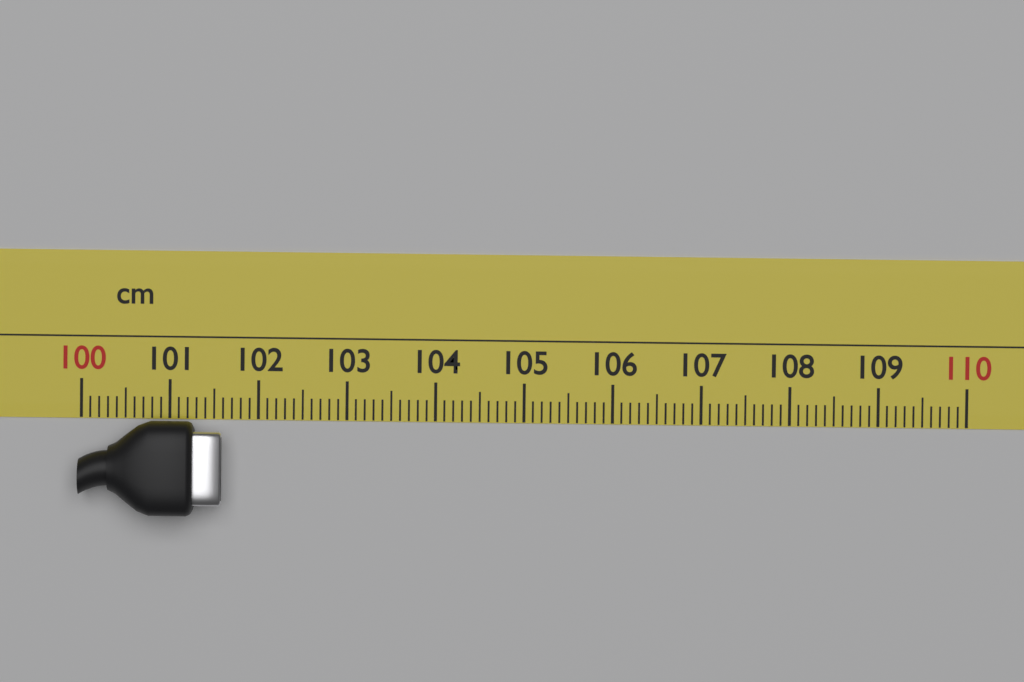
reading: 101.6 cm
